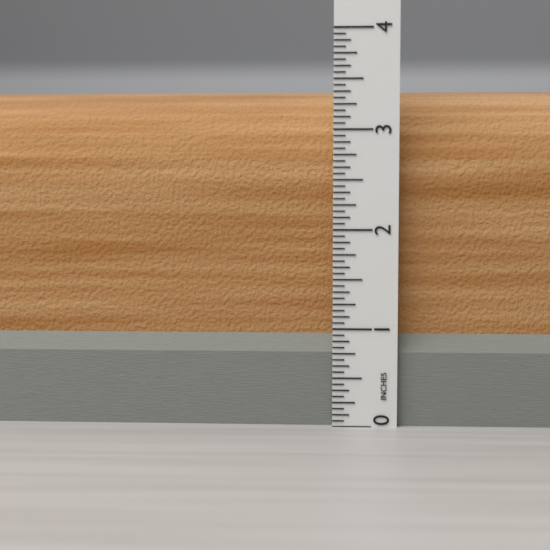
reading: 3.4375 in
